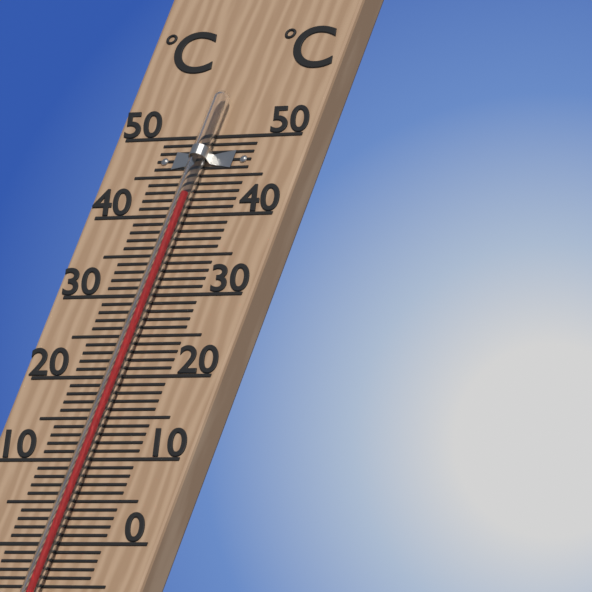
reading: 42 °C
